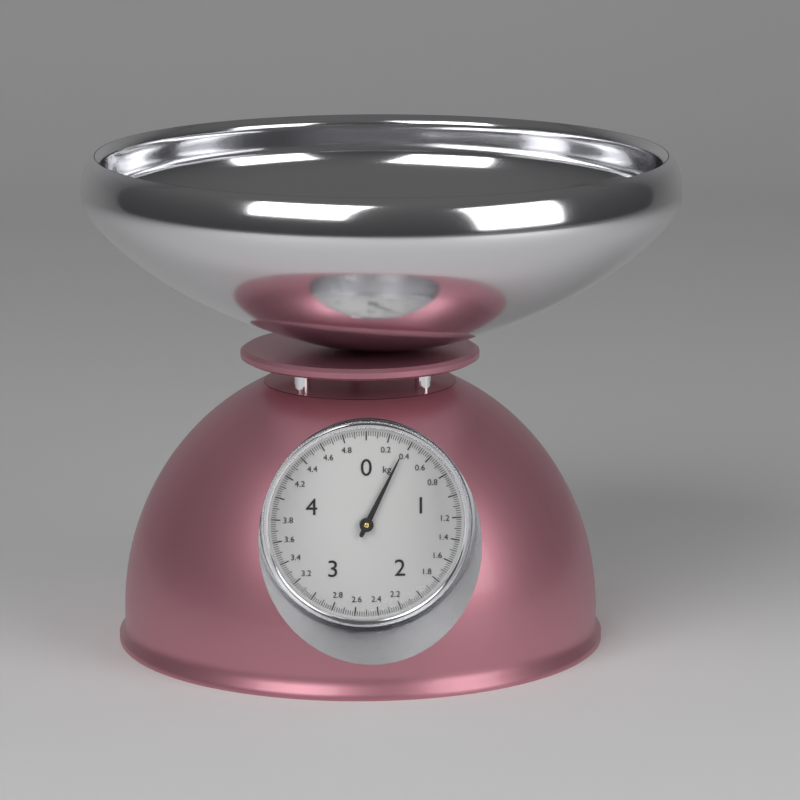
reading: 0.36 kg
